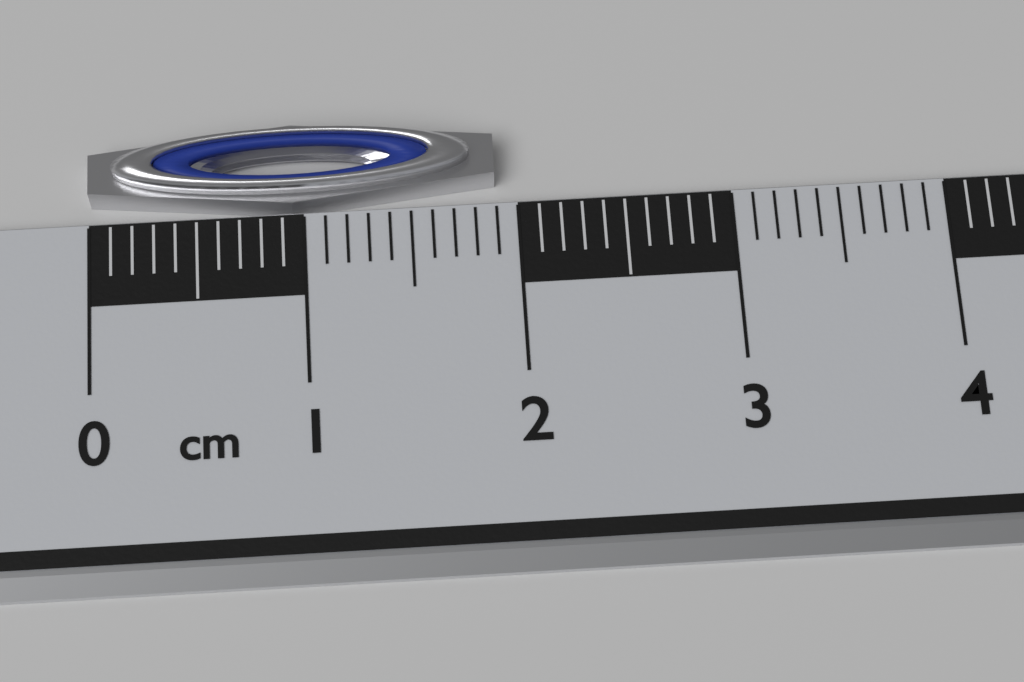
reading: 1.9 cm
